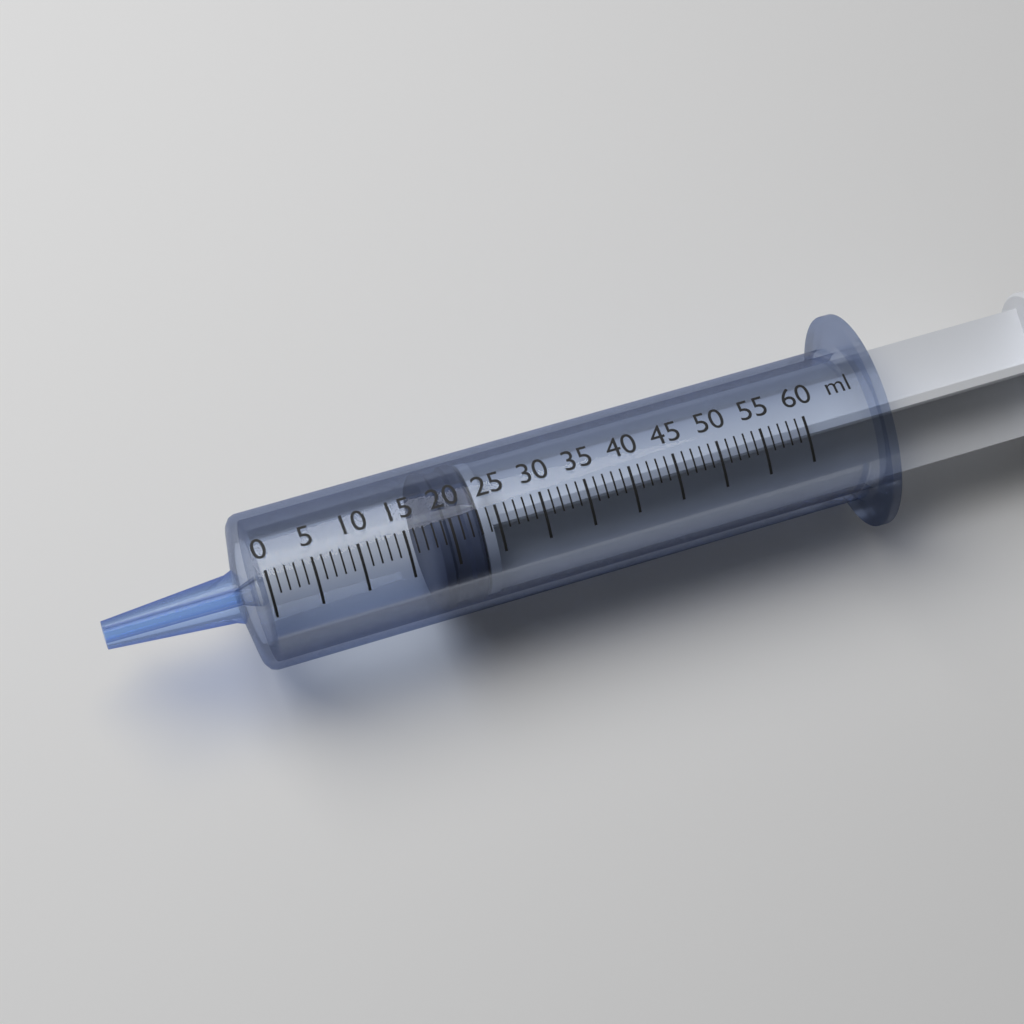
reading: 18 ml
